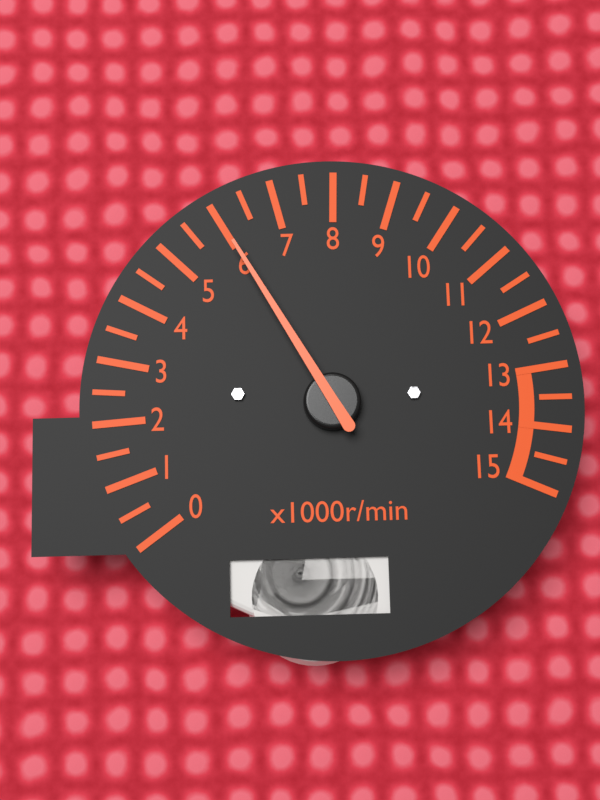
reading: 6.0 x1000r/min
